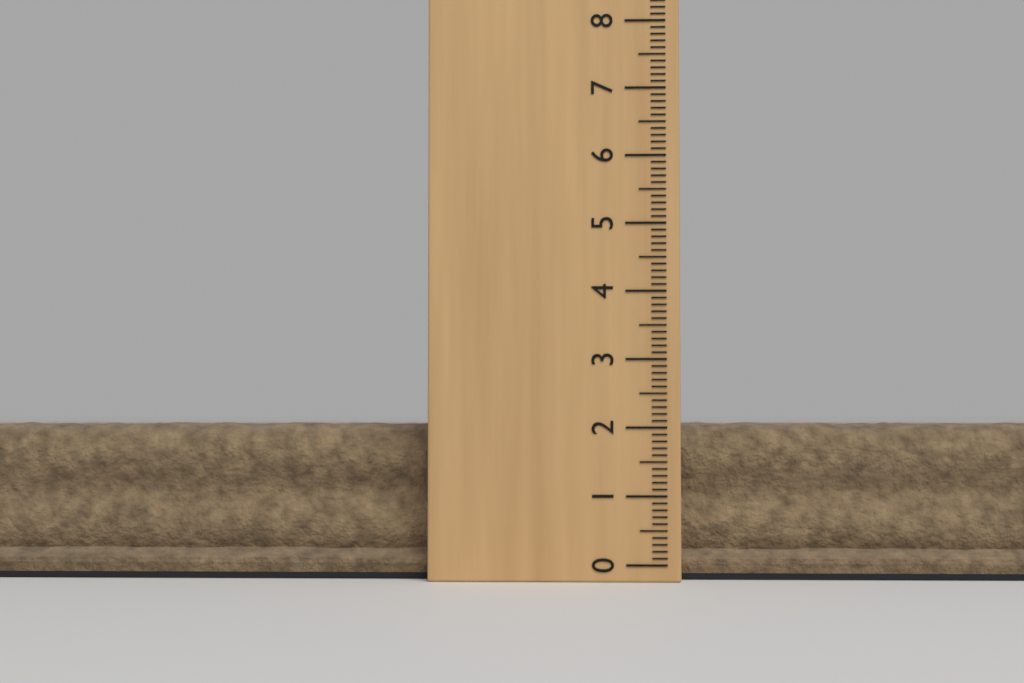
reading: 2.1 (no unit)
